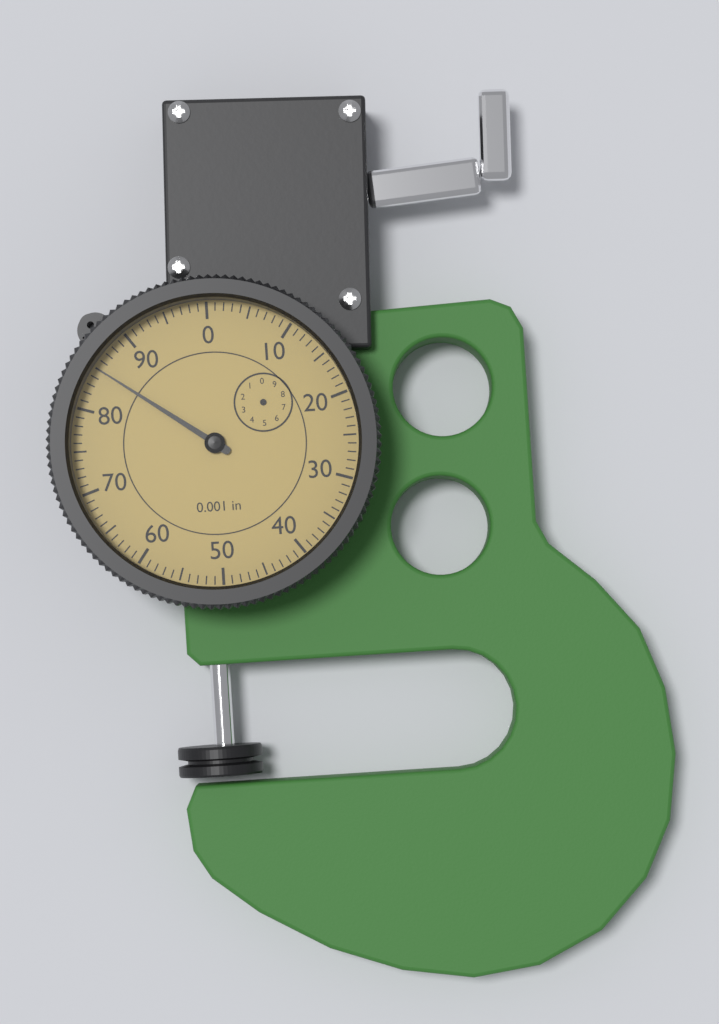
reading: 85 0.001 in
